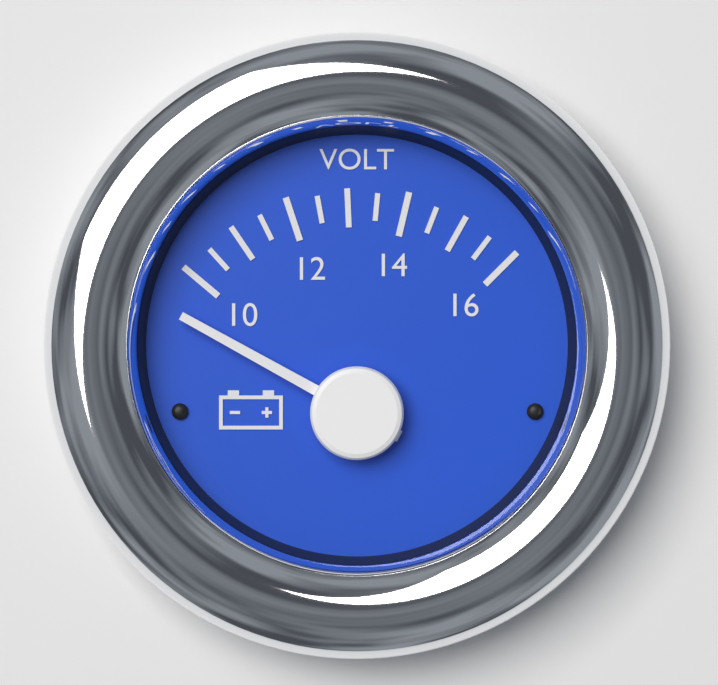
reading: 9.3 V
